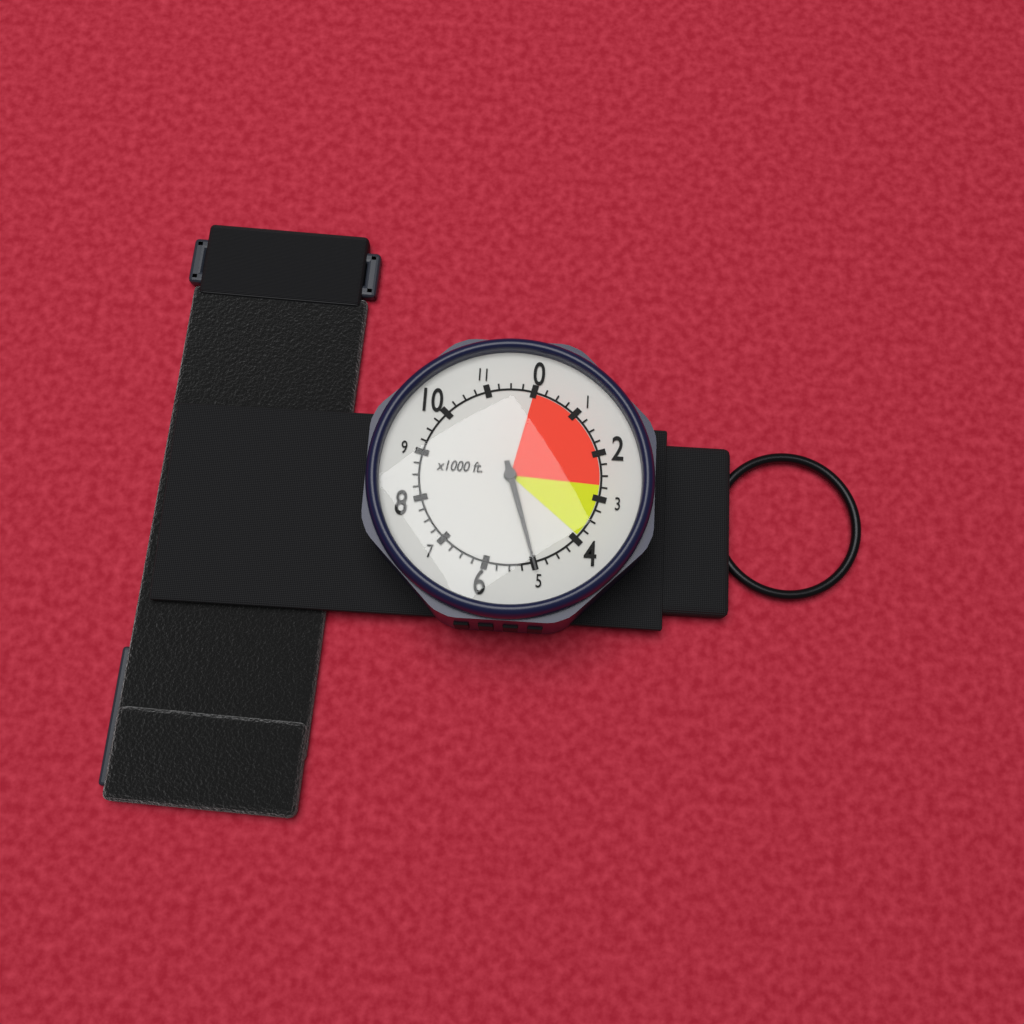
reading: 5000 ft
